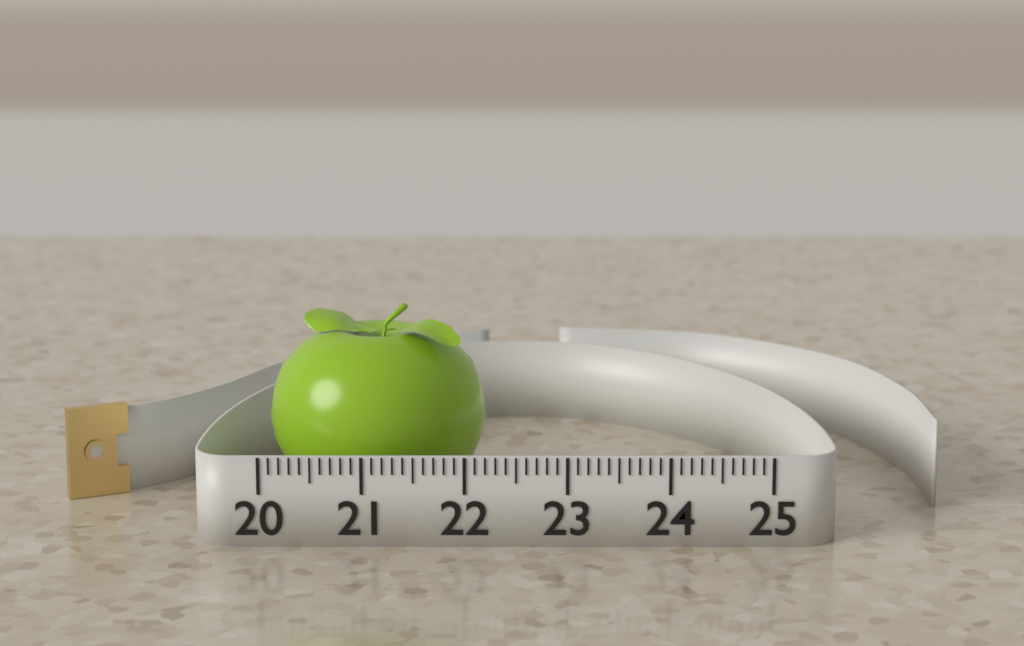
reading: 22.2 (no unit)
